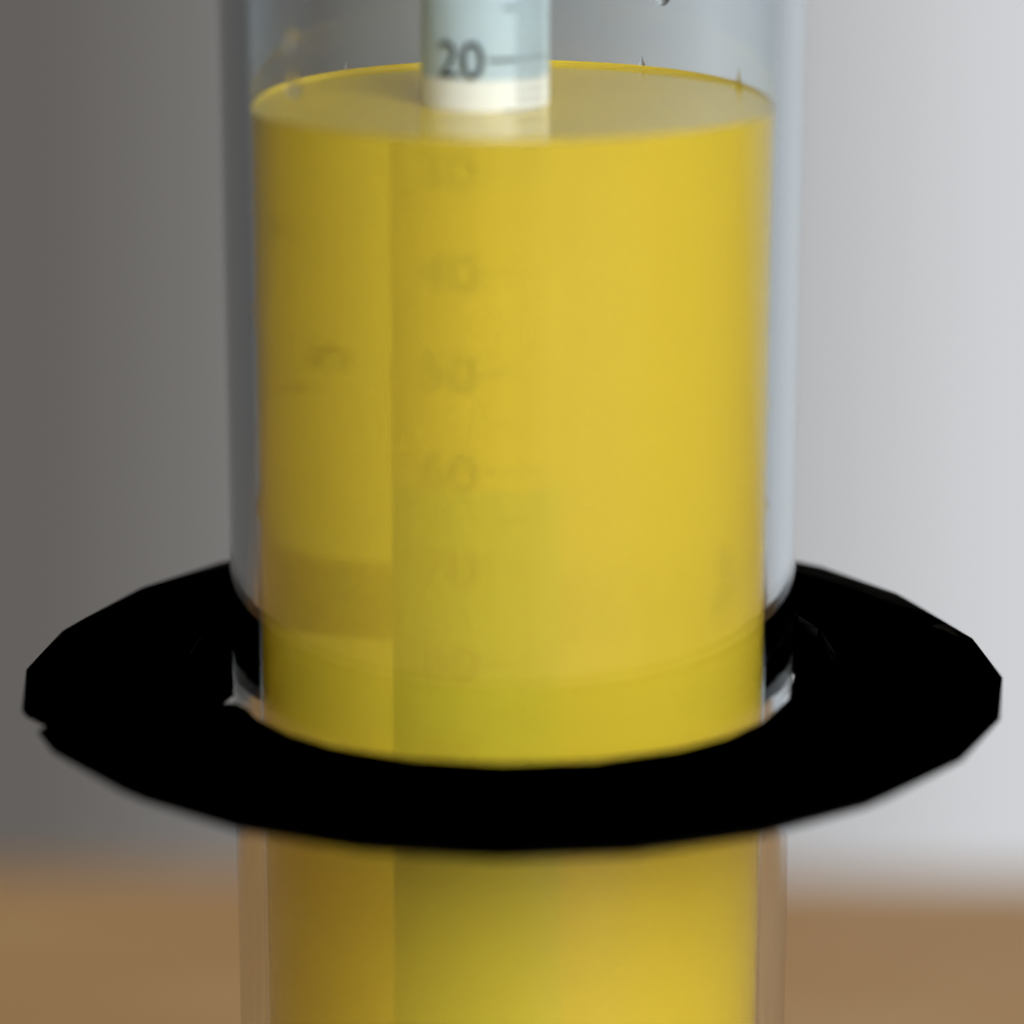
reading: 25 (no unit)
